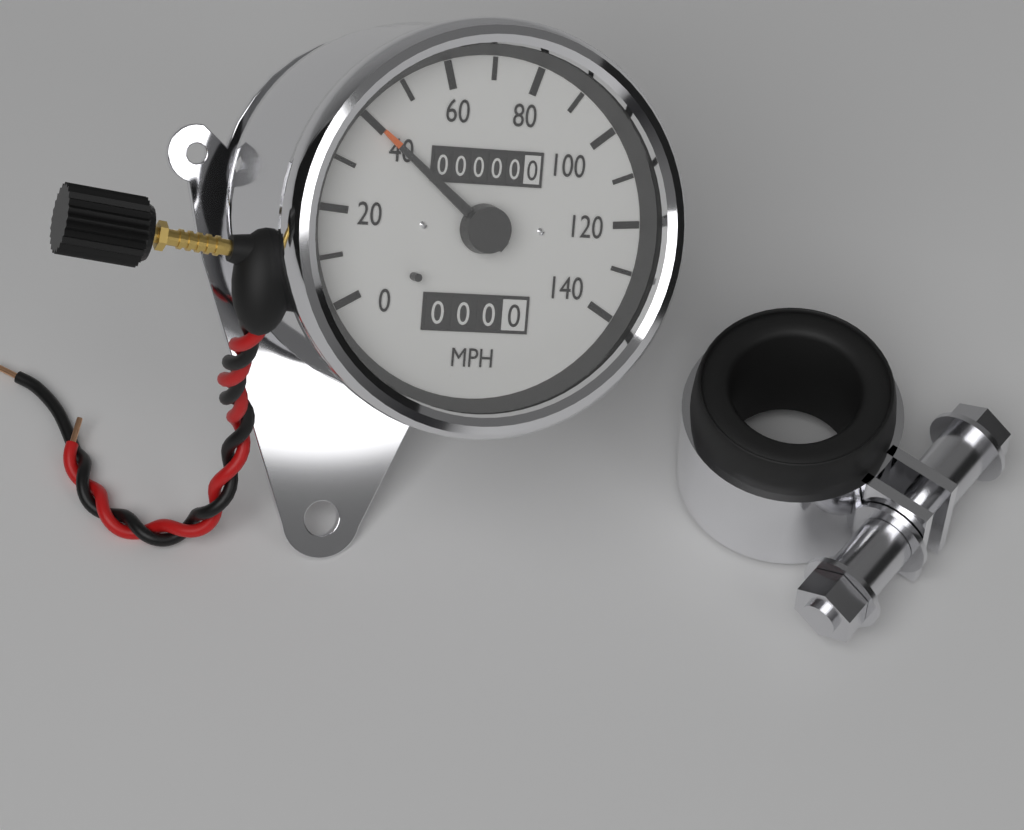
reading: 40 MPH
